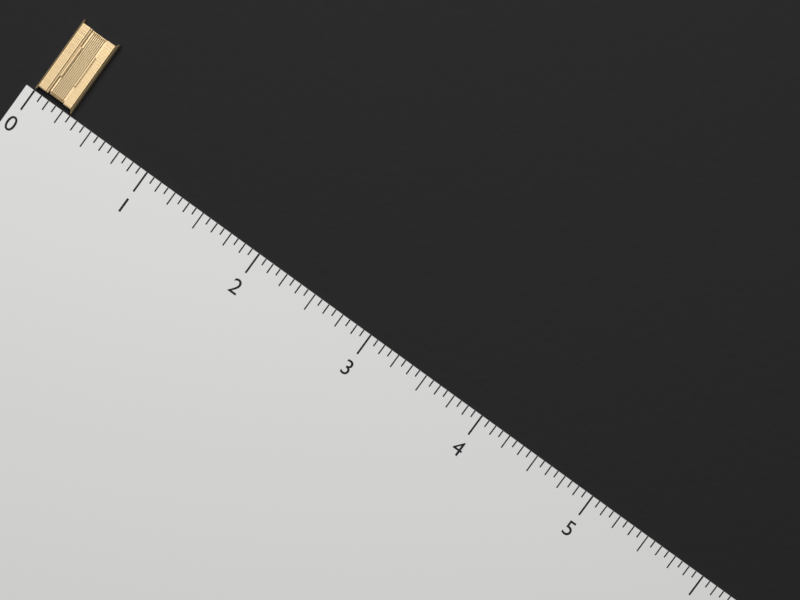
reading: 0.3125 (no unit)
